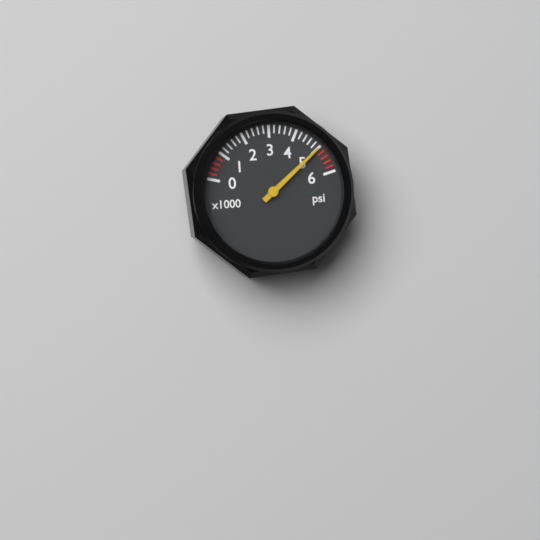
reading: 5000 psi
